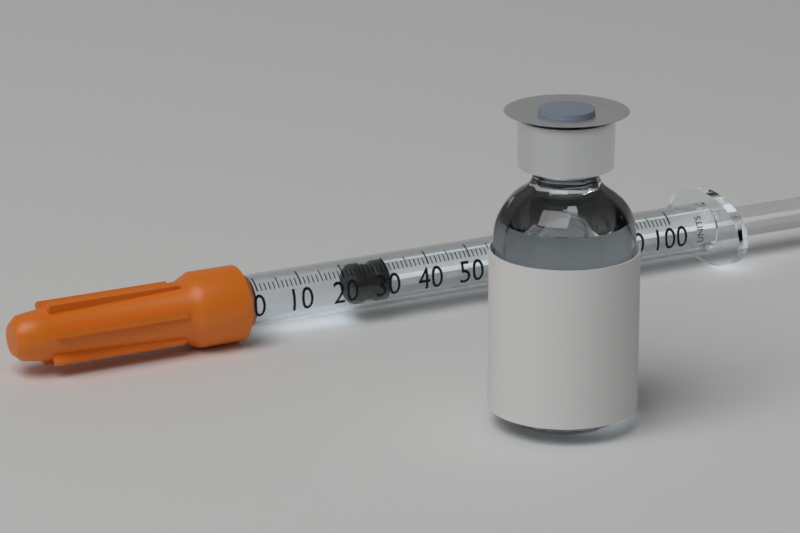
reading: 23 units
